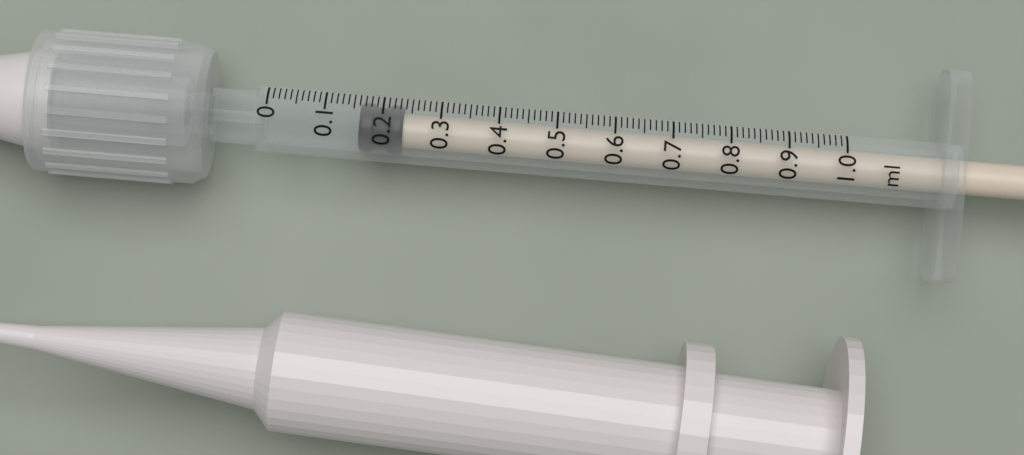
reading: 0.16 ml
